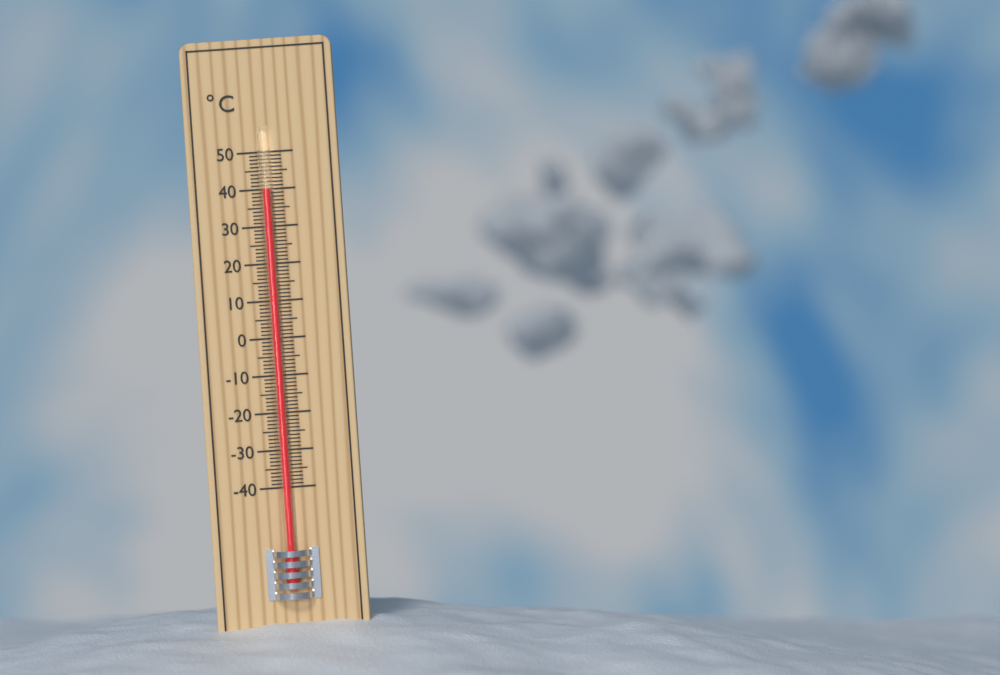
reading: 40 °C
